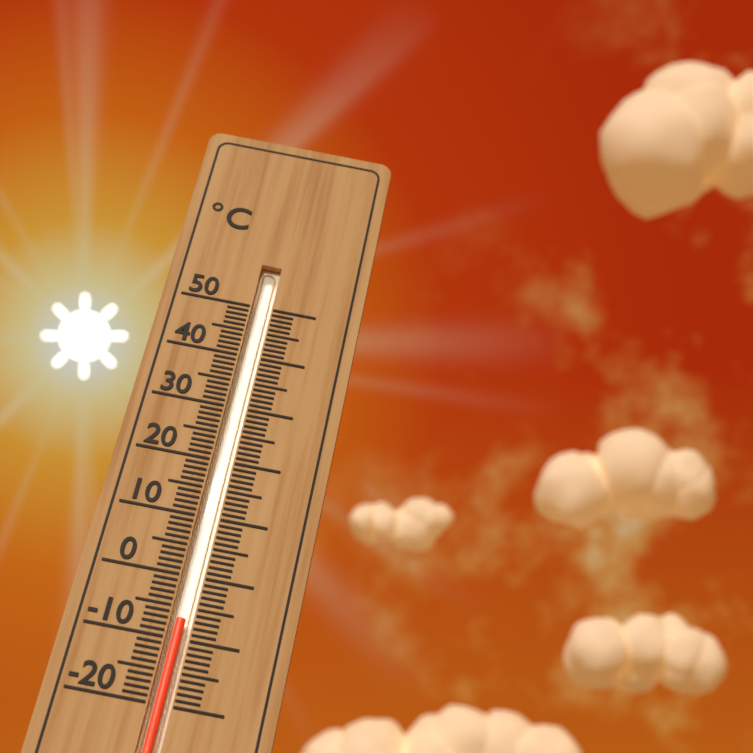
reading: -7 °C
